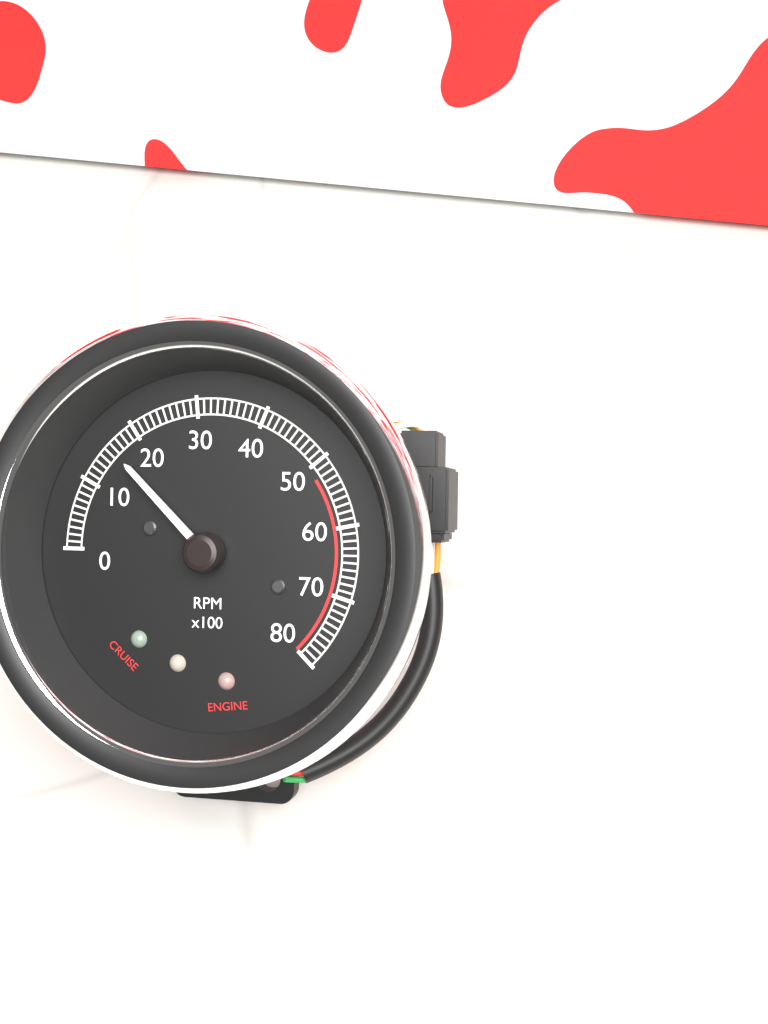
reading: 1600 RPM
